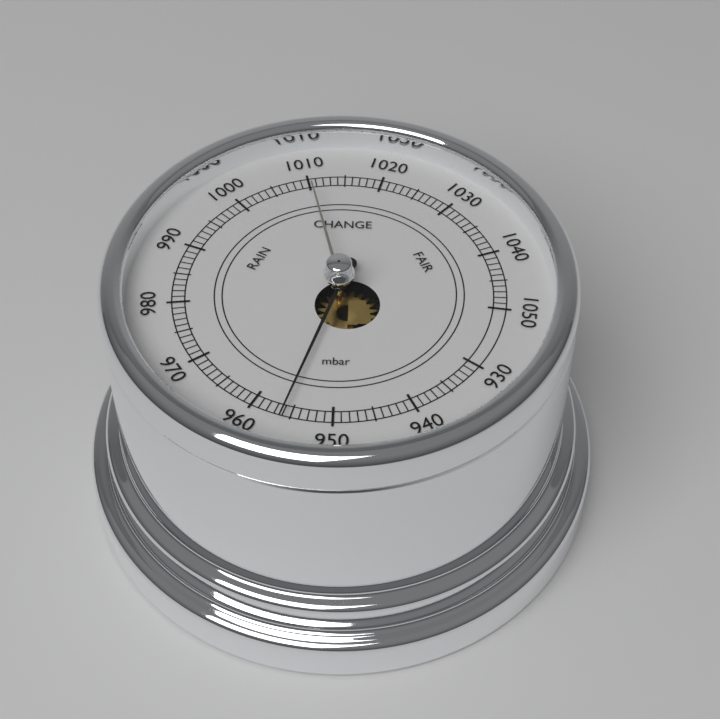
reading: 956 mbar
